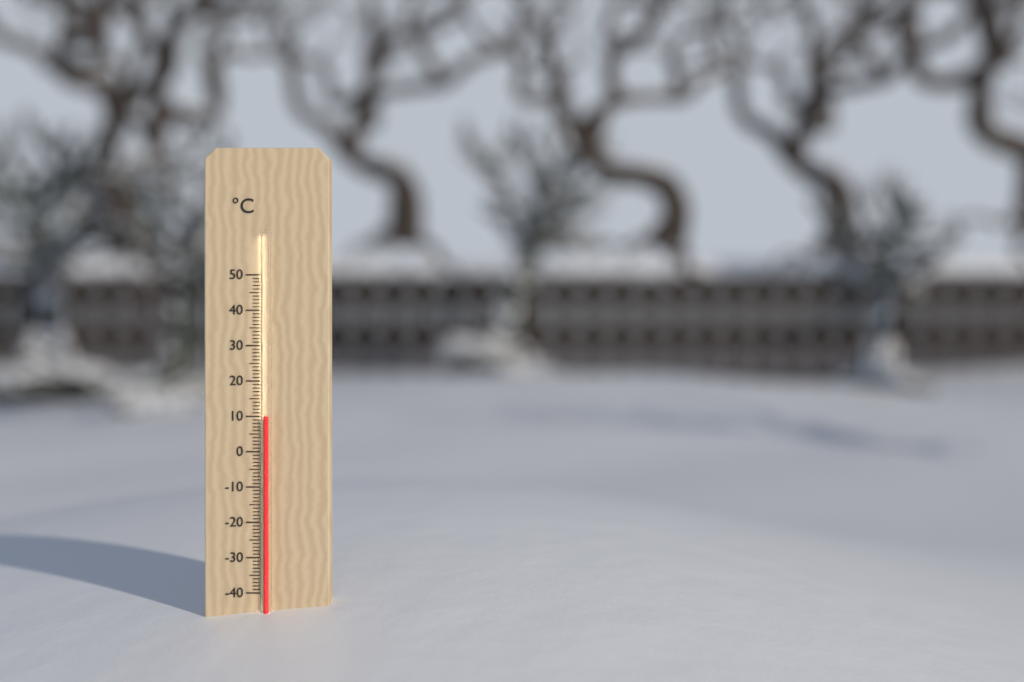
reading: 10 °C
